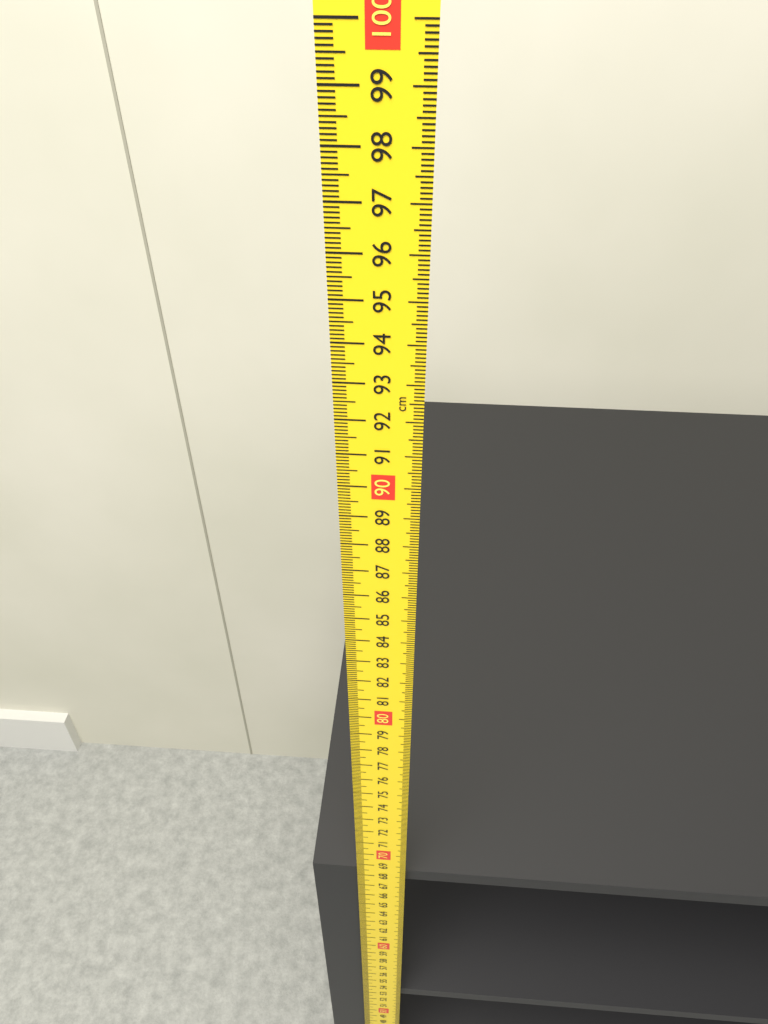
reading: 67.8 cm
